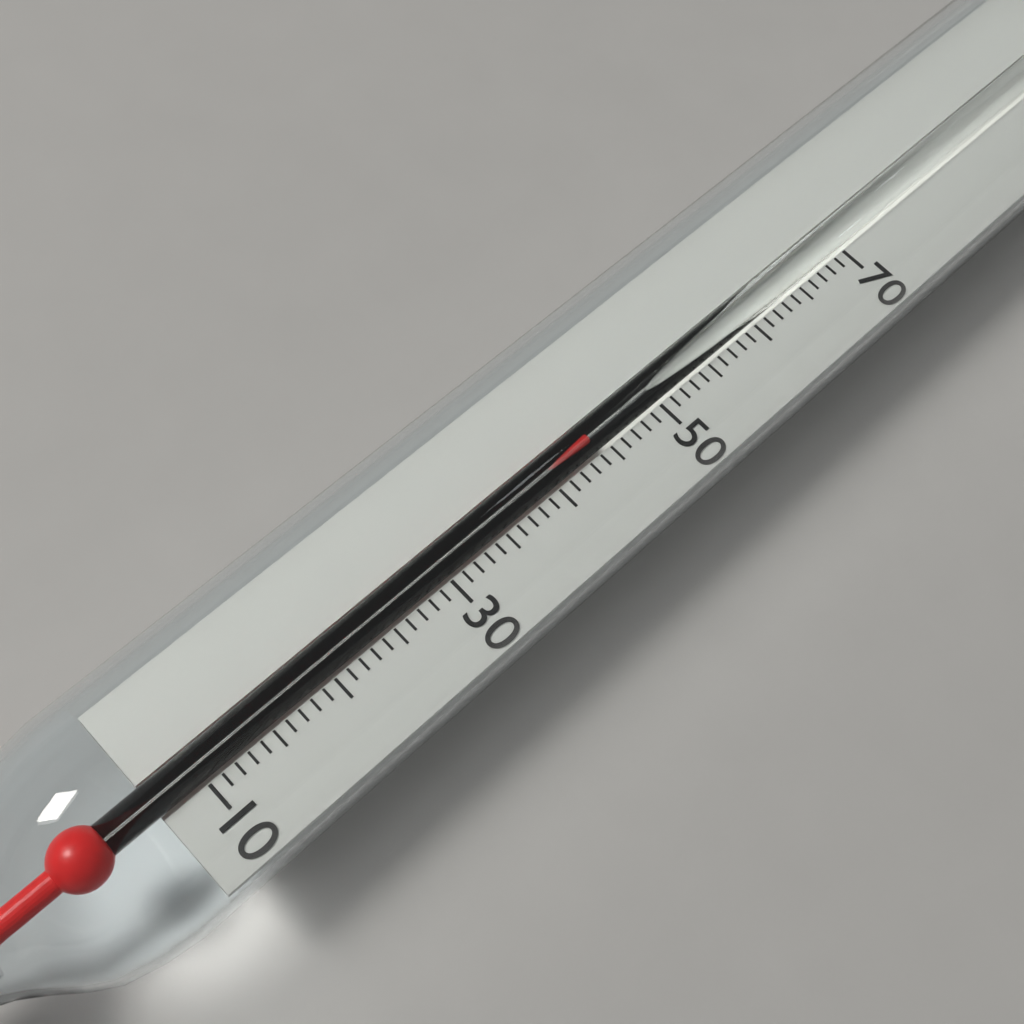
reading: 44 (no unit)
